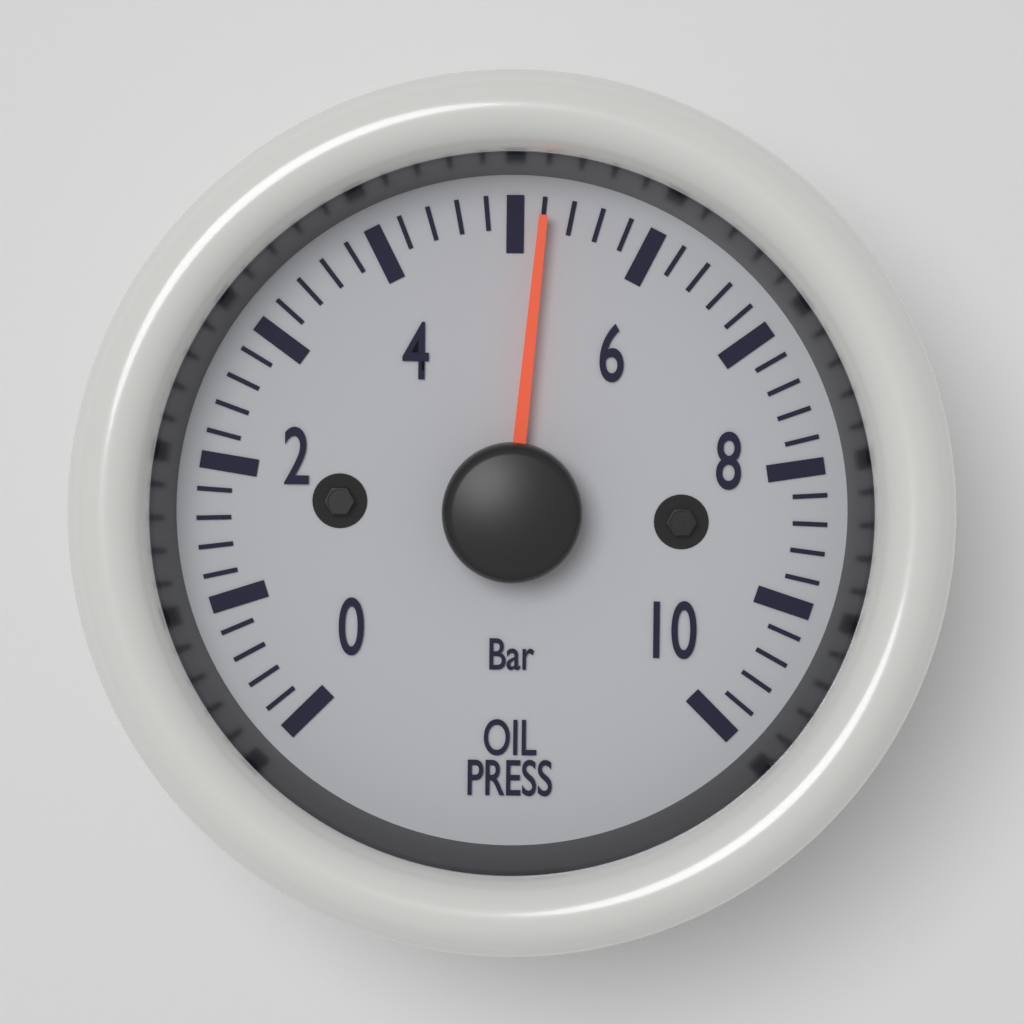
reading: 5.2 bar
